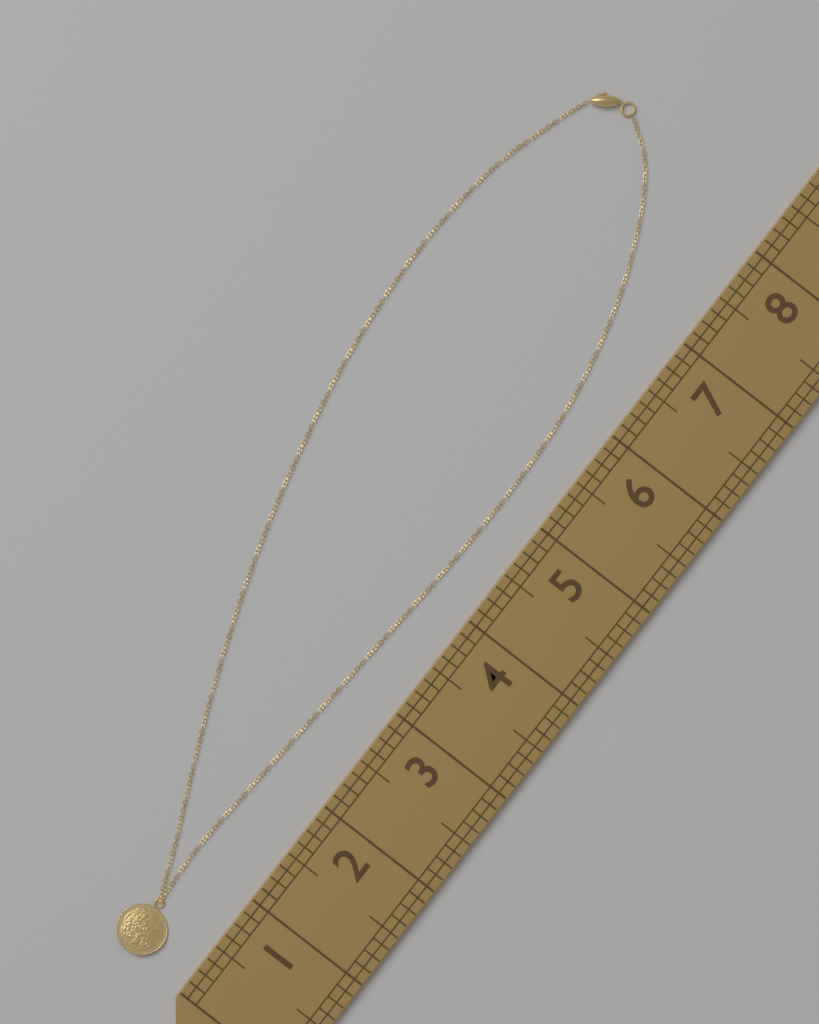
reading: 8.375 (no unit)
